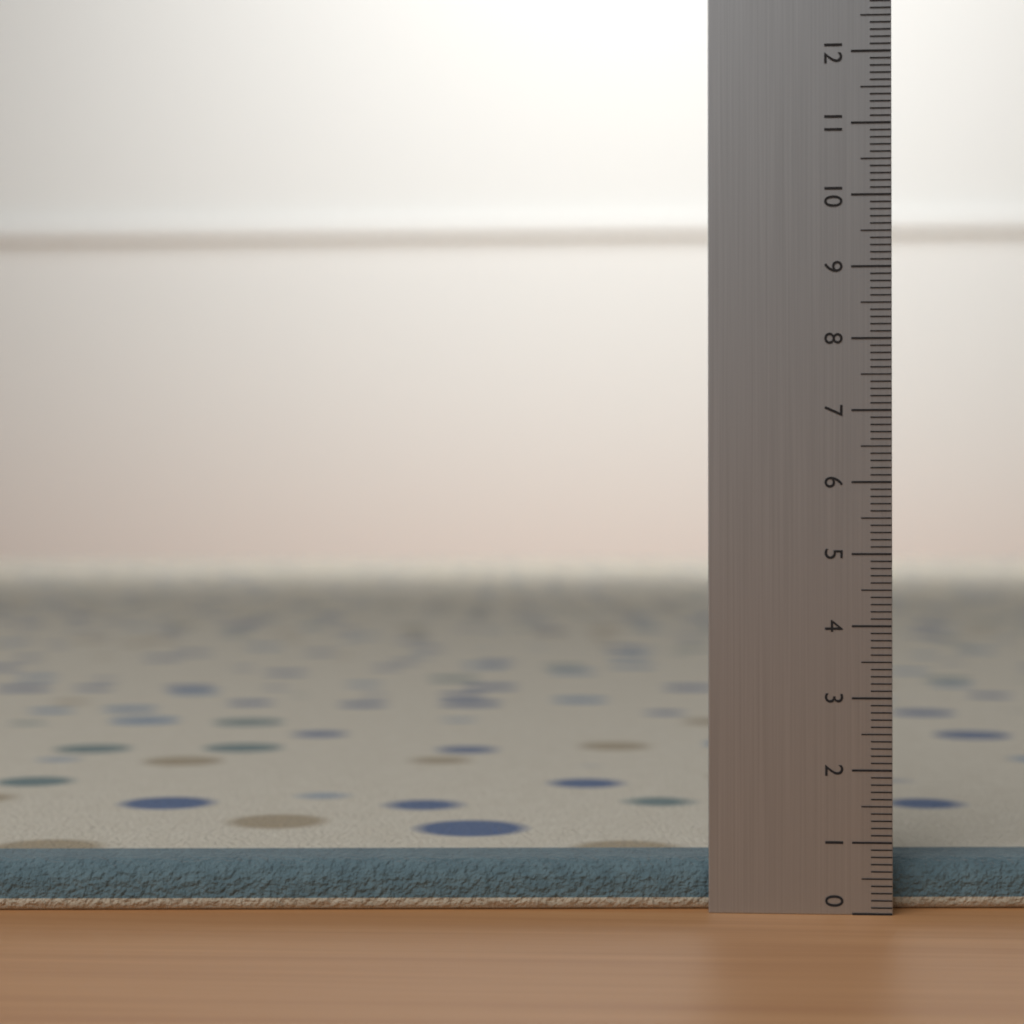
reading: 0.7 (no unit)
